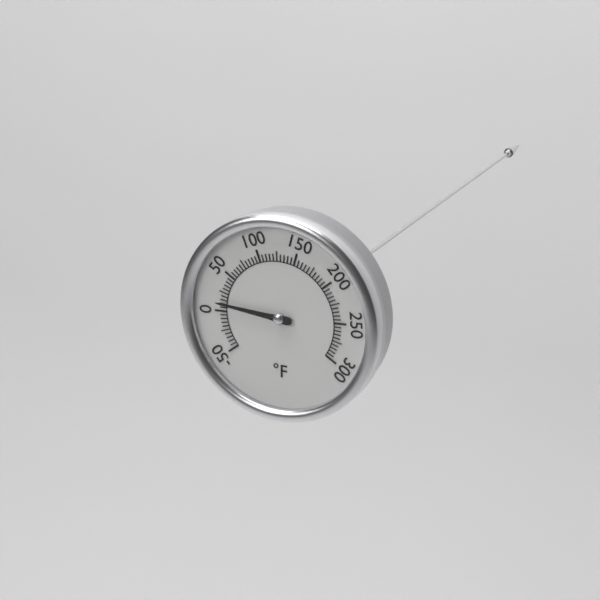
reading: 10 °F
